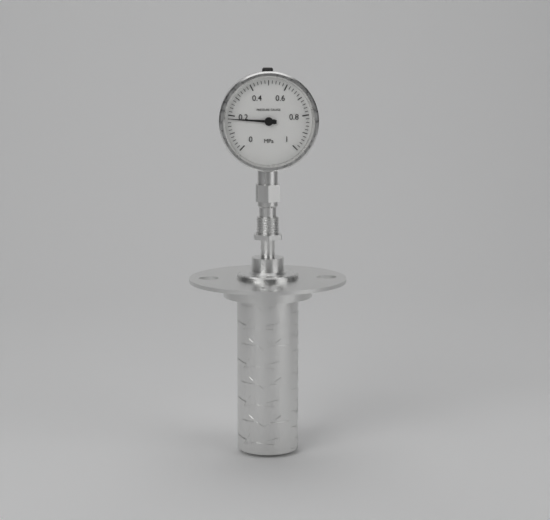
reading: 0.18 MPa
